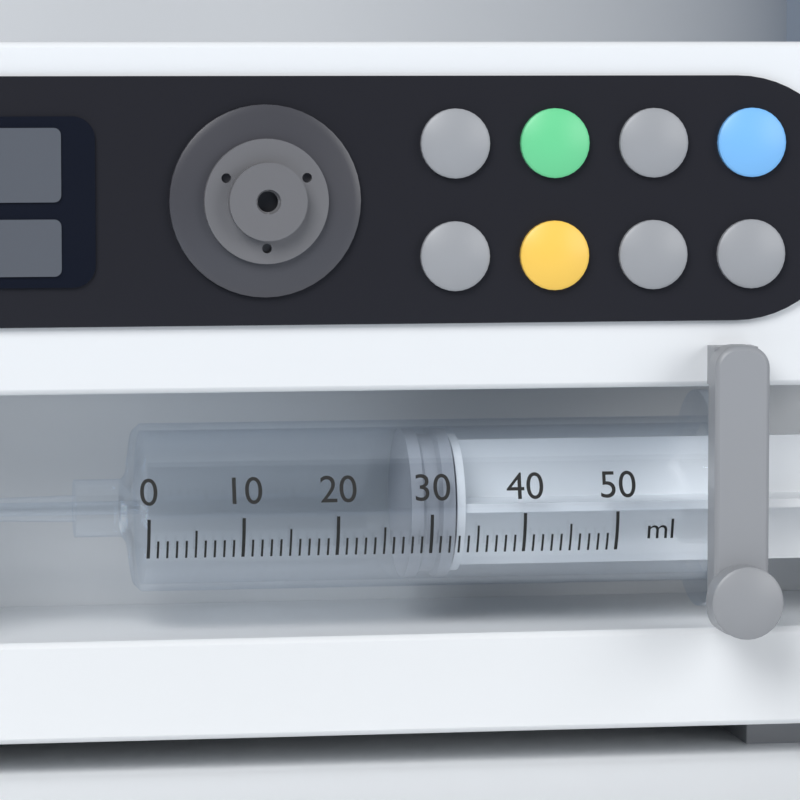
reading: 28 ml
